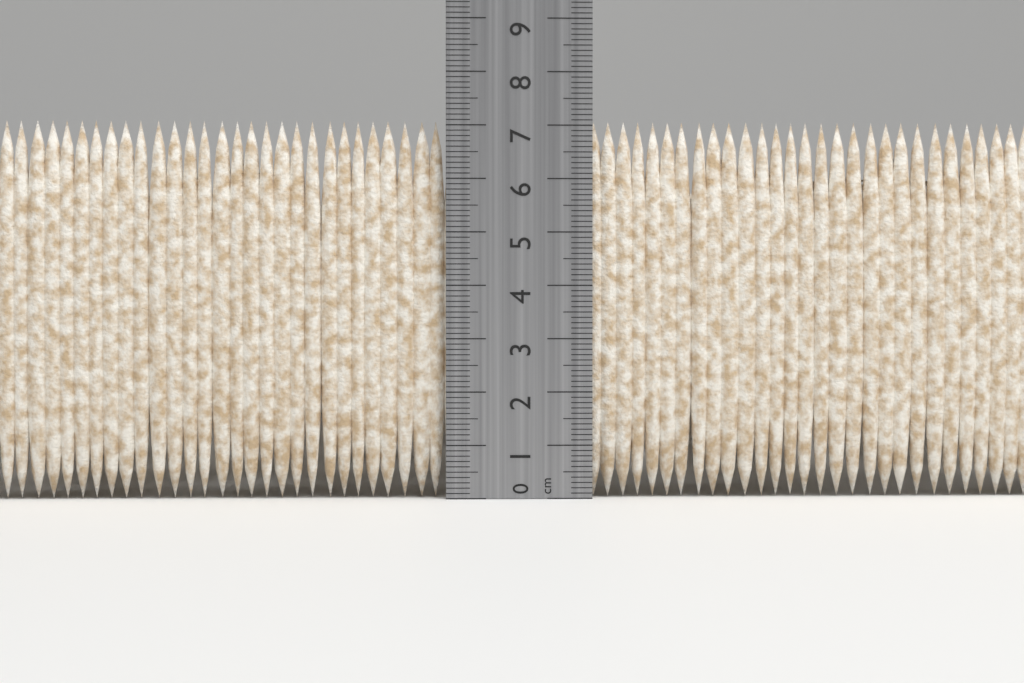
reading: 7.1 cm
